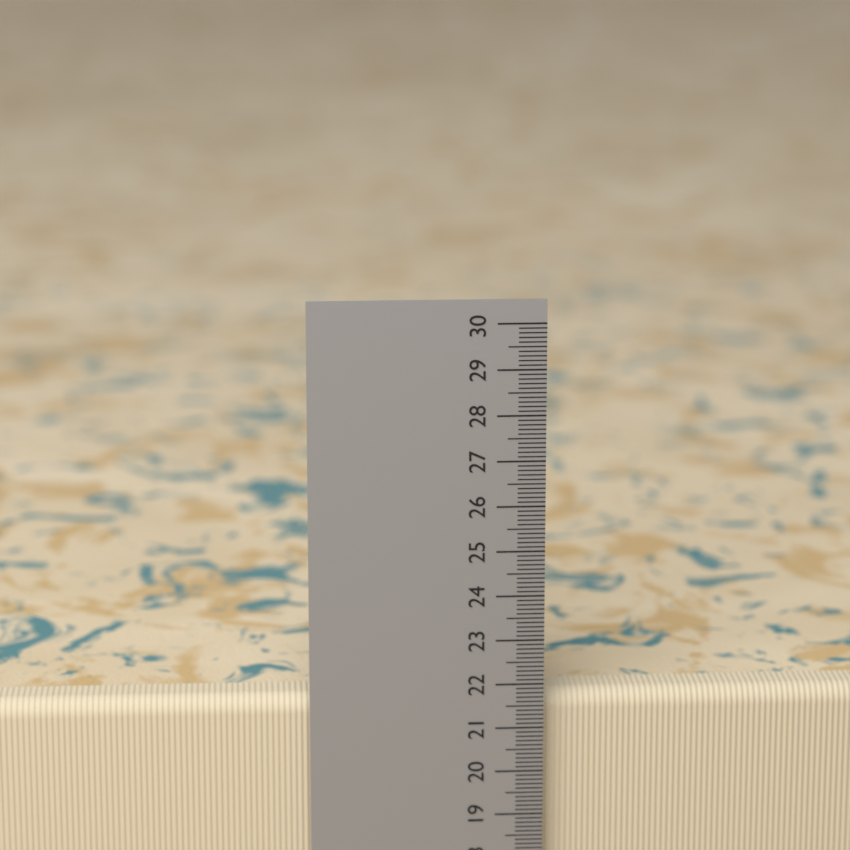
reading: 21.7 cm
